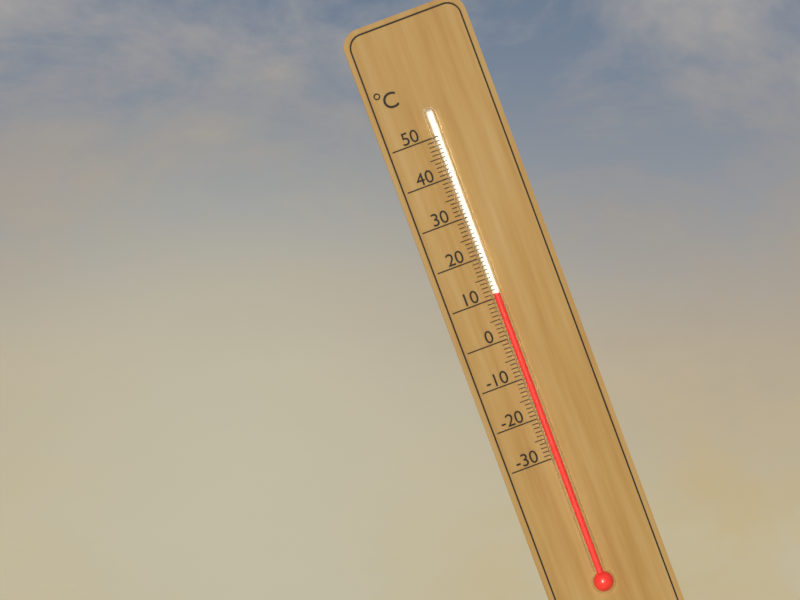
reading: 11 °C
